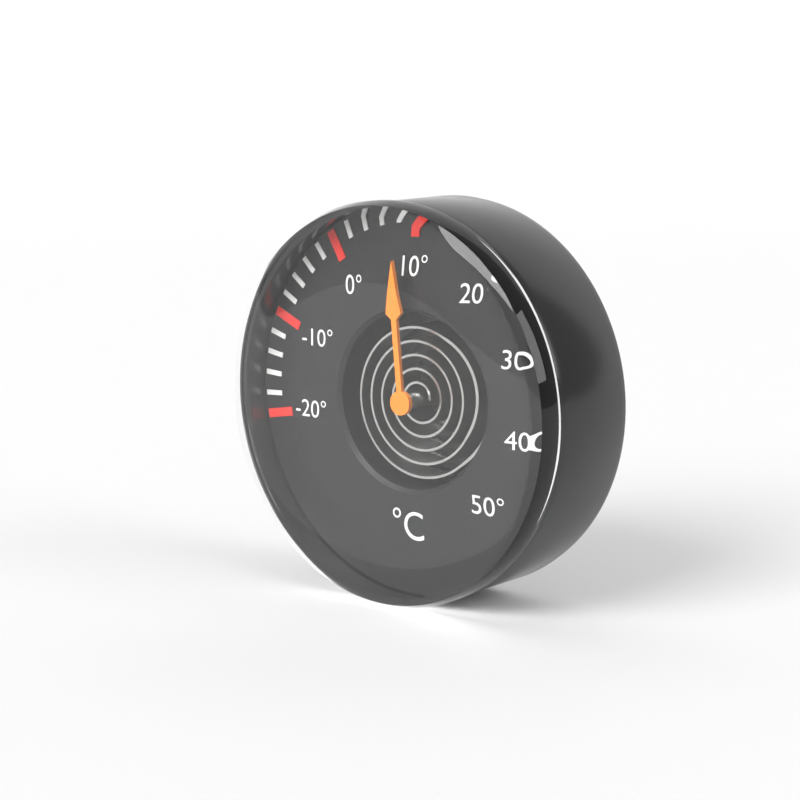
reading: 8 °C
